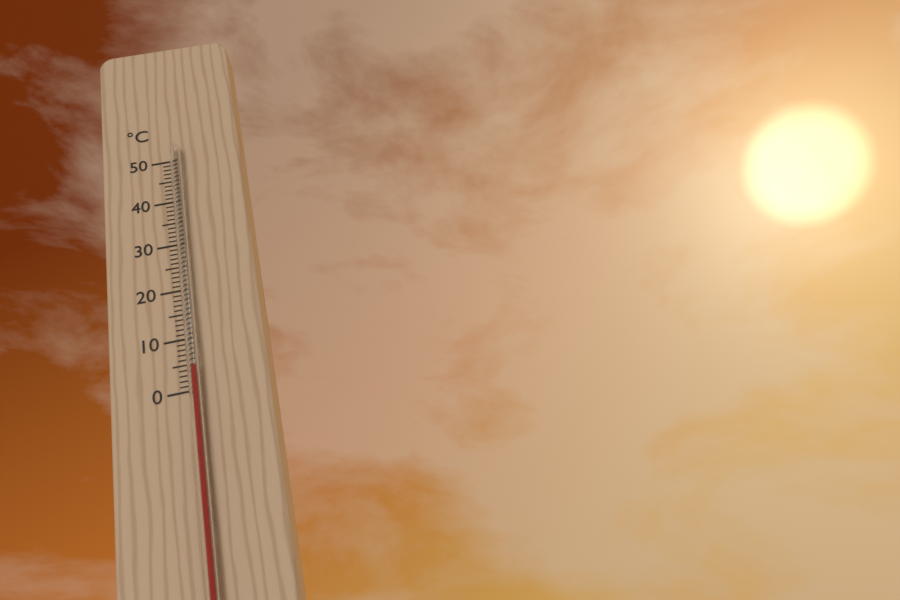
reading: 4 °C
